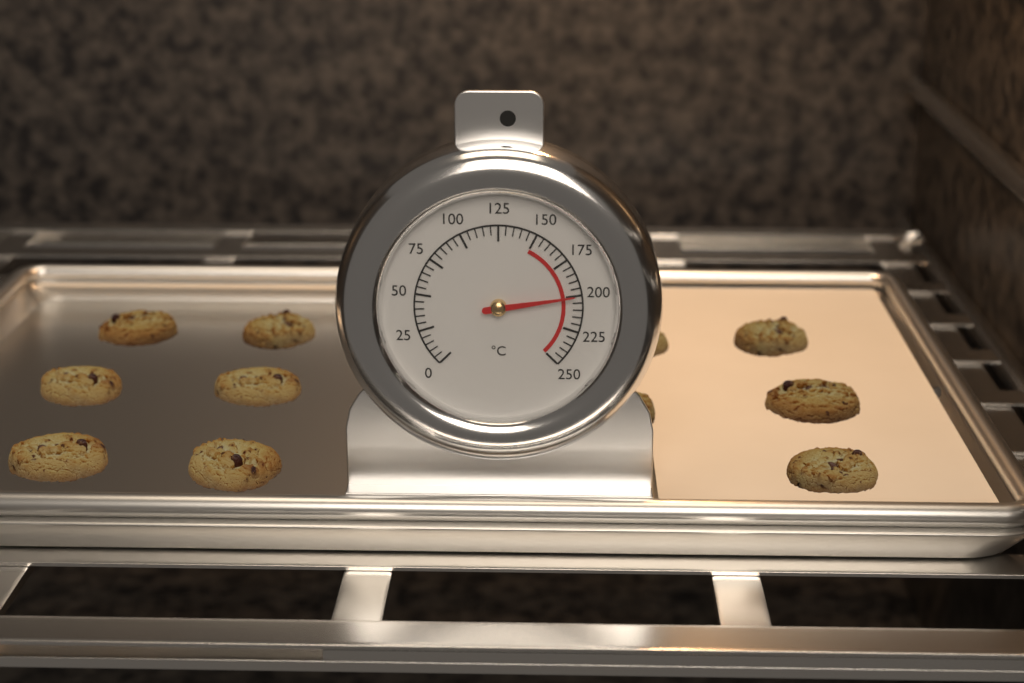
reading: 200 °C
